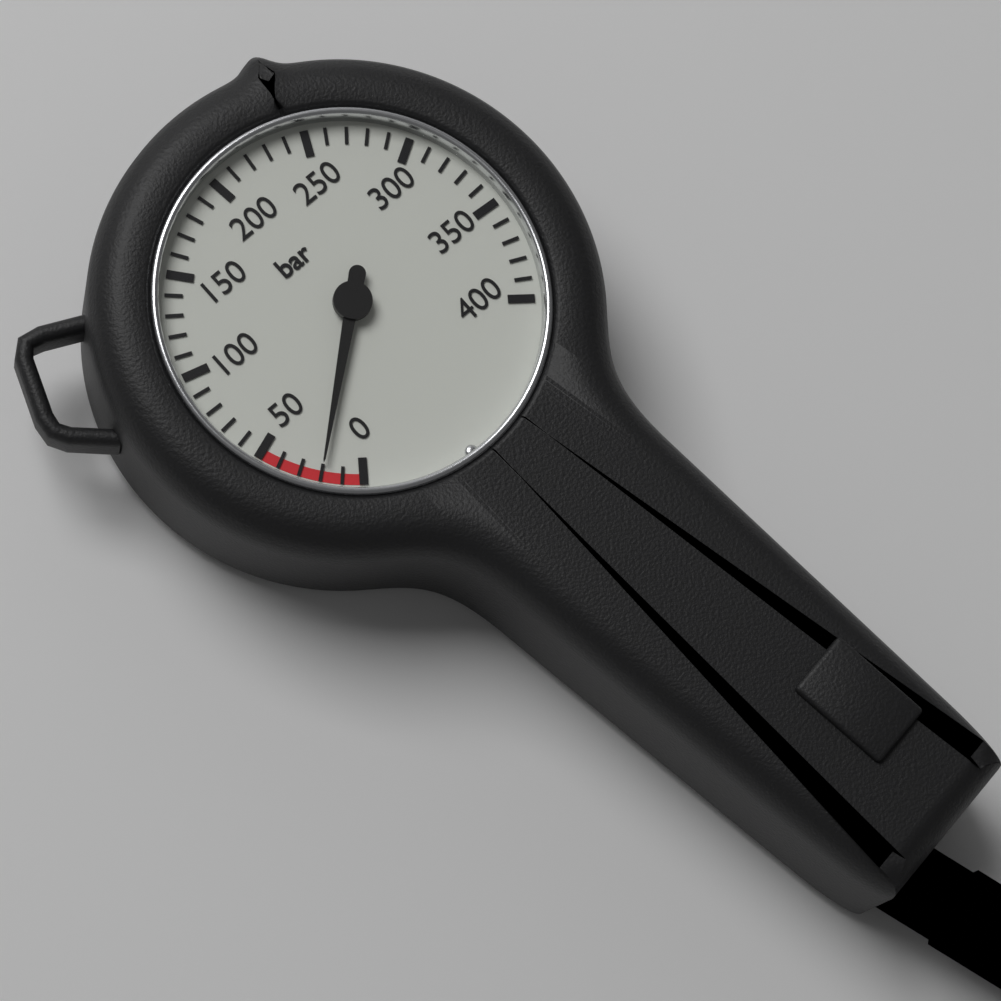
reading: 20 bar
